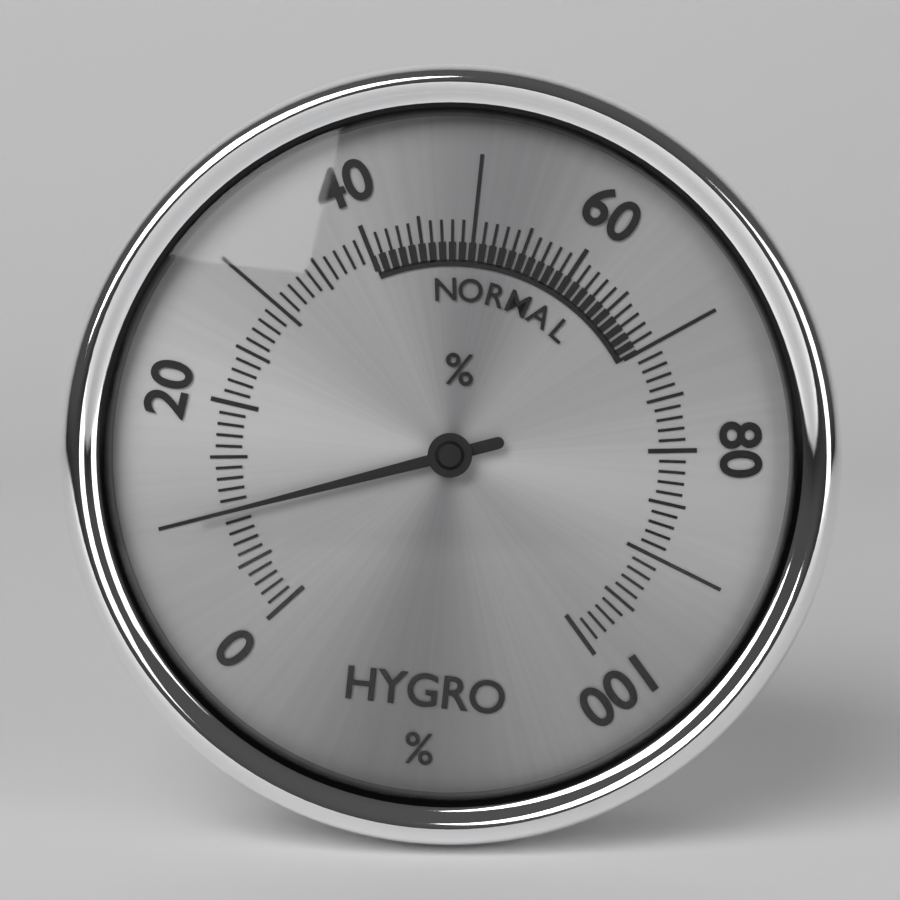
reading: 10 %
